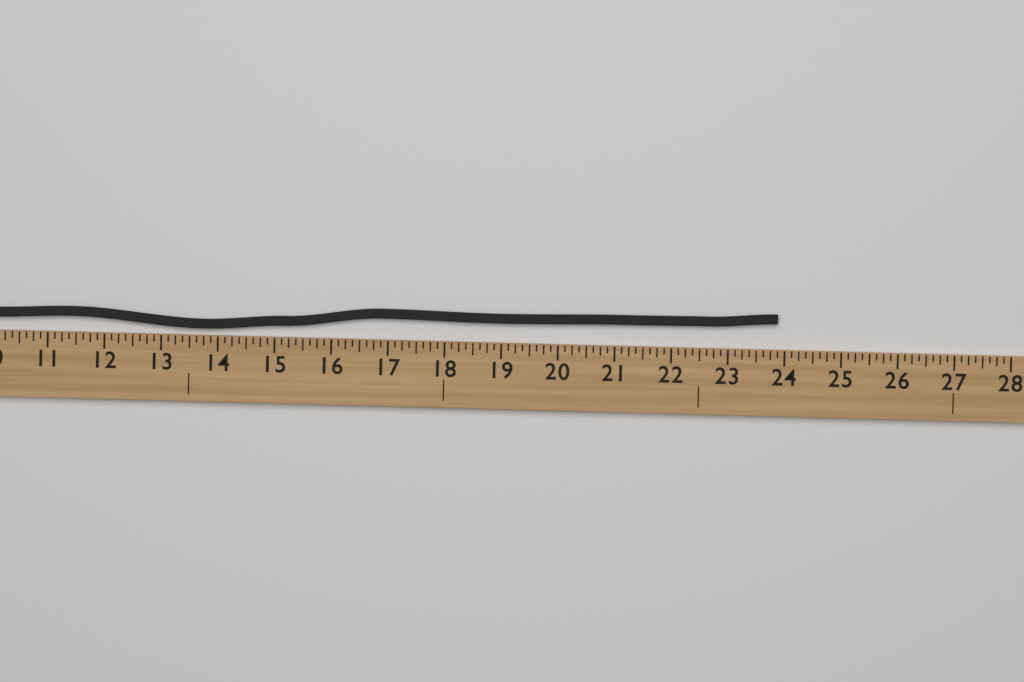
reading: 23.875 (no unit)
